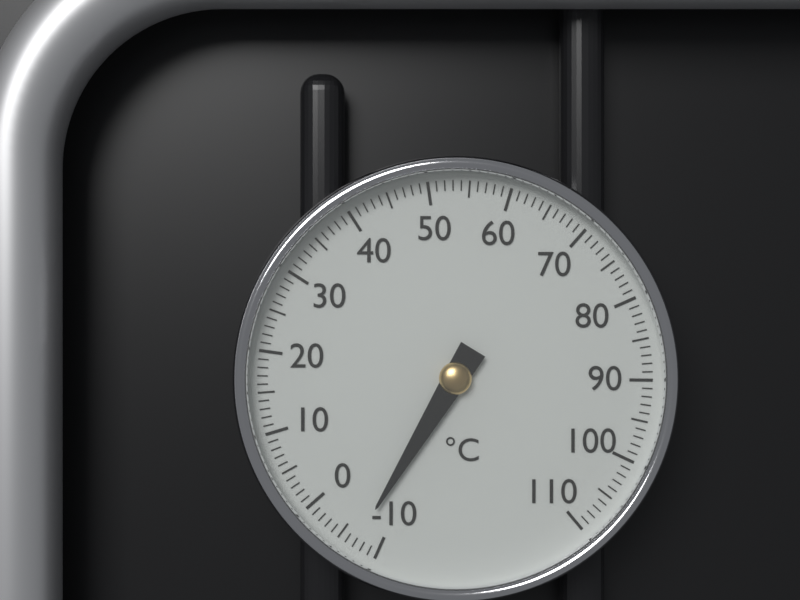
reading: -7 °C
